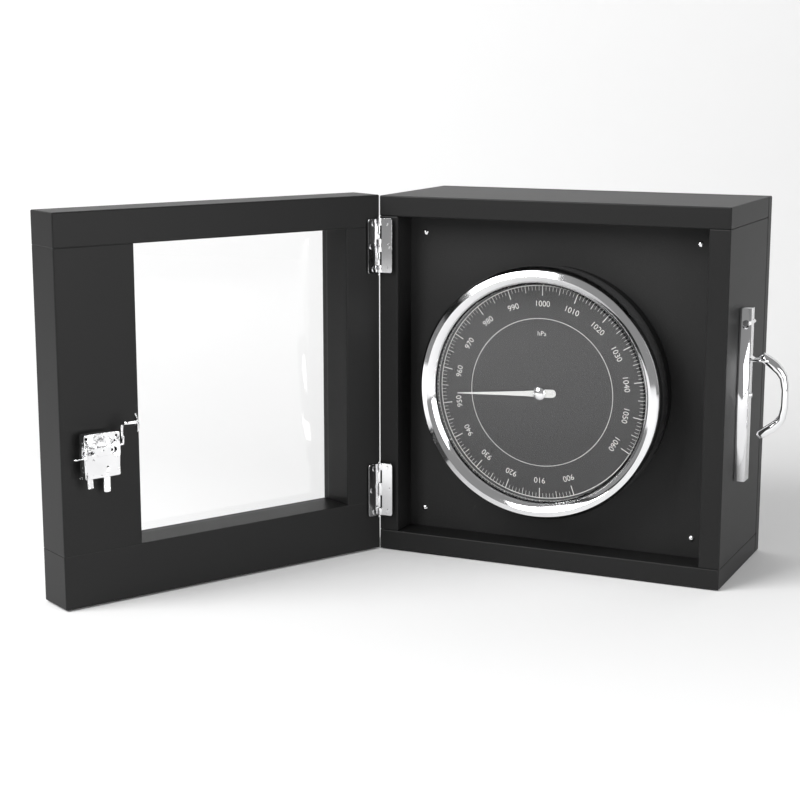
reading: 953 hPa
